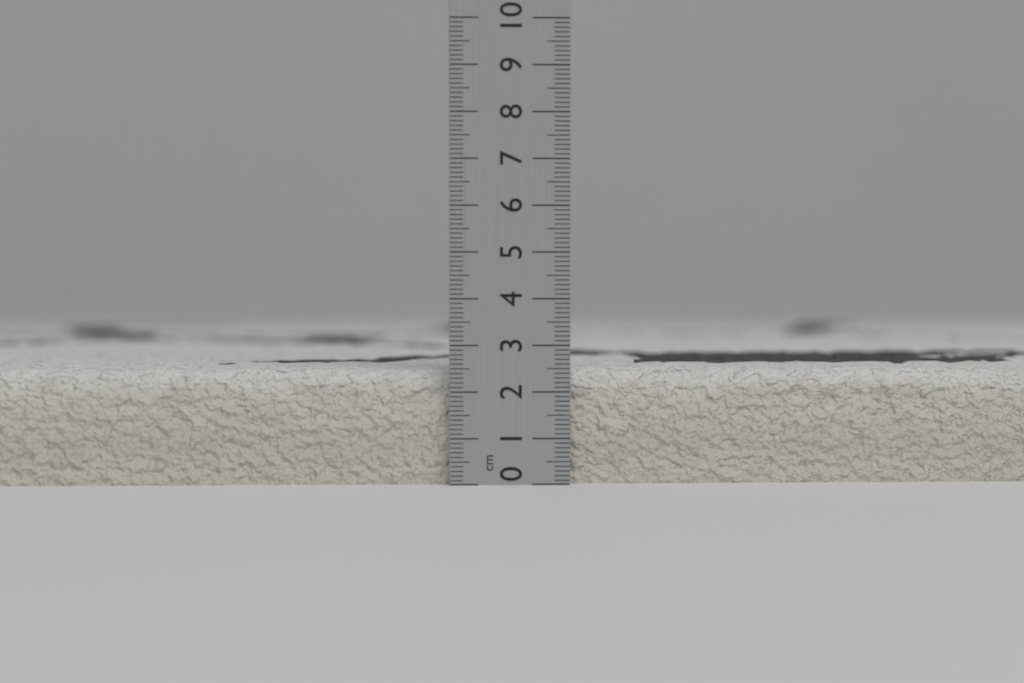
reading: 2.5 cm
